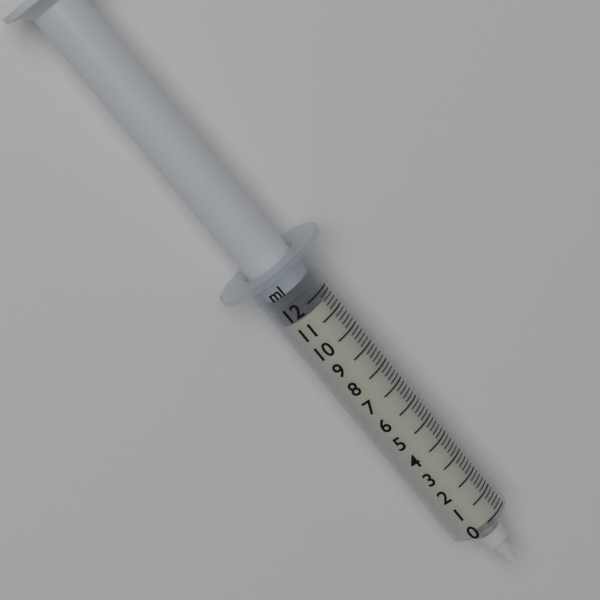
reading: 11.6 ml
